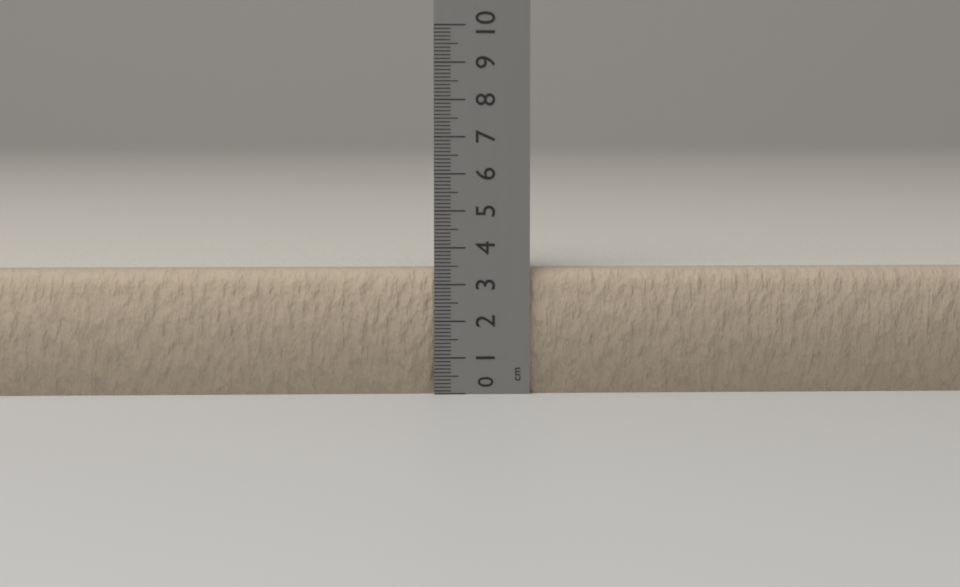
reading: 3.4 cm
